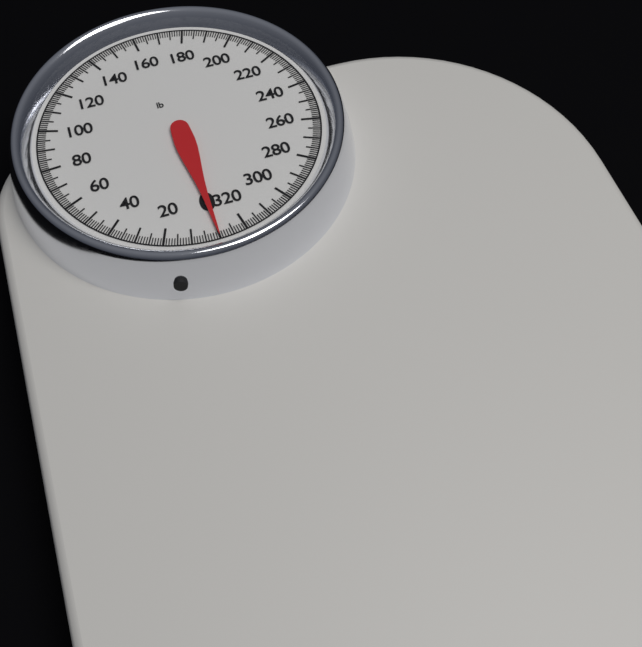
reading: 0 lb
